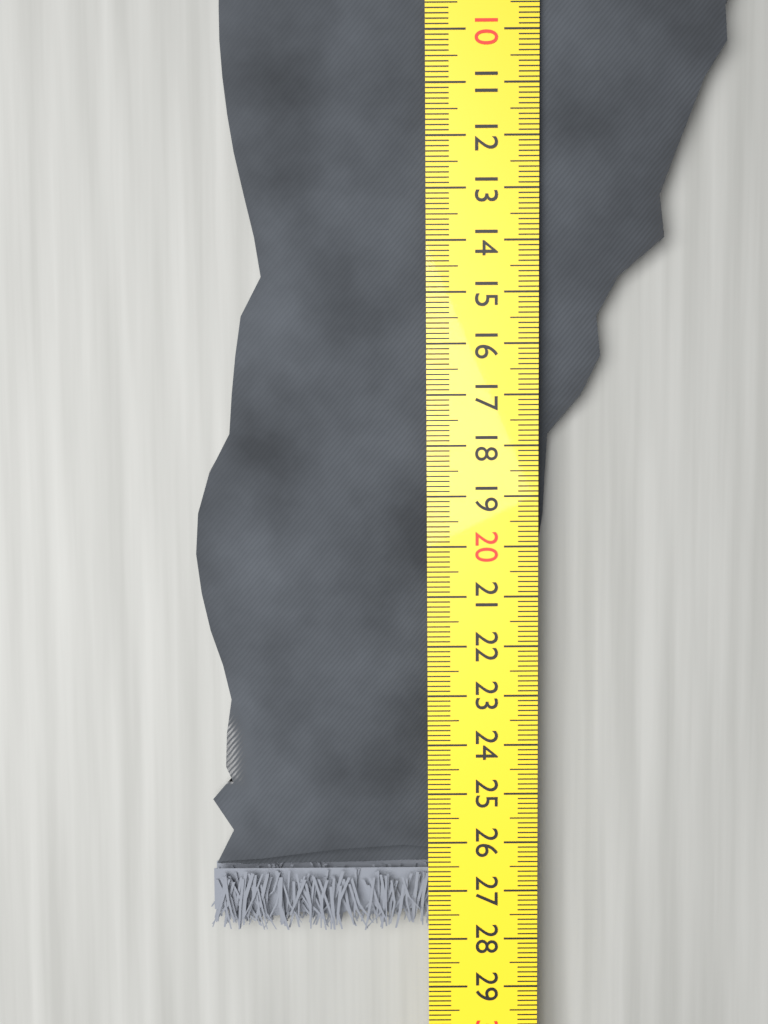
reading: 27.9 cm
